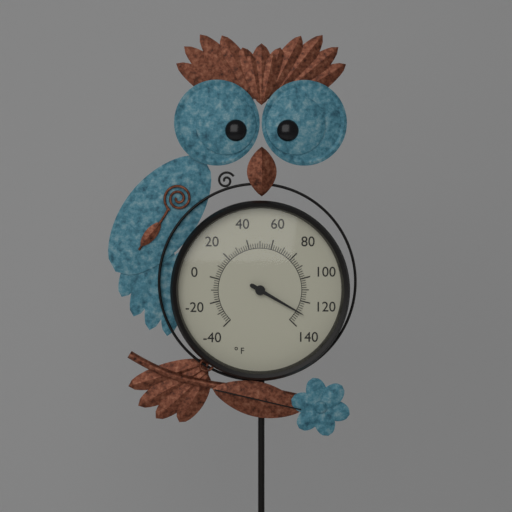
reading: 130 °F
